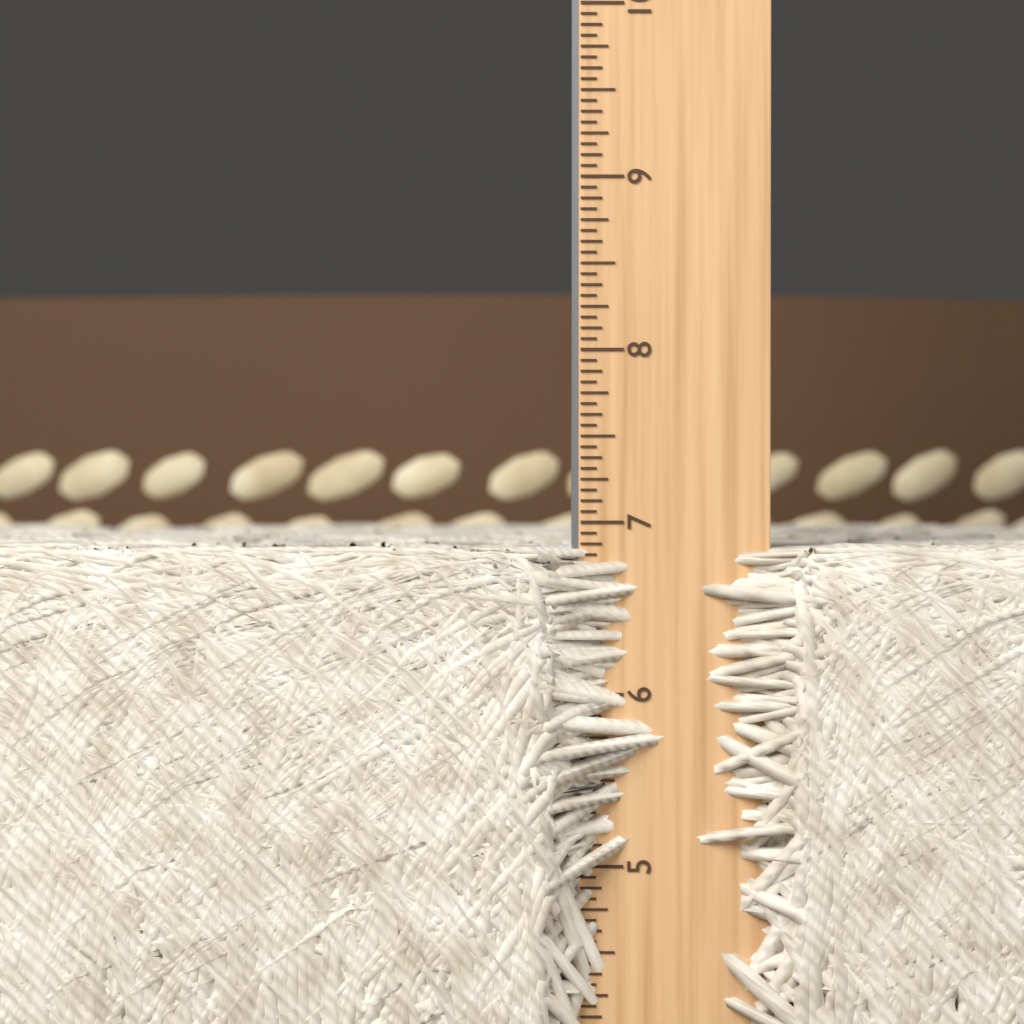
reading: 6.8750 in
